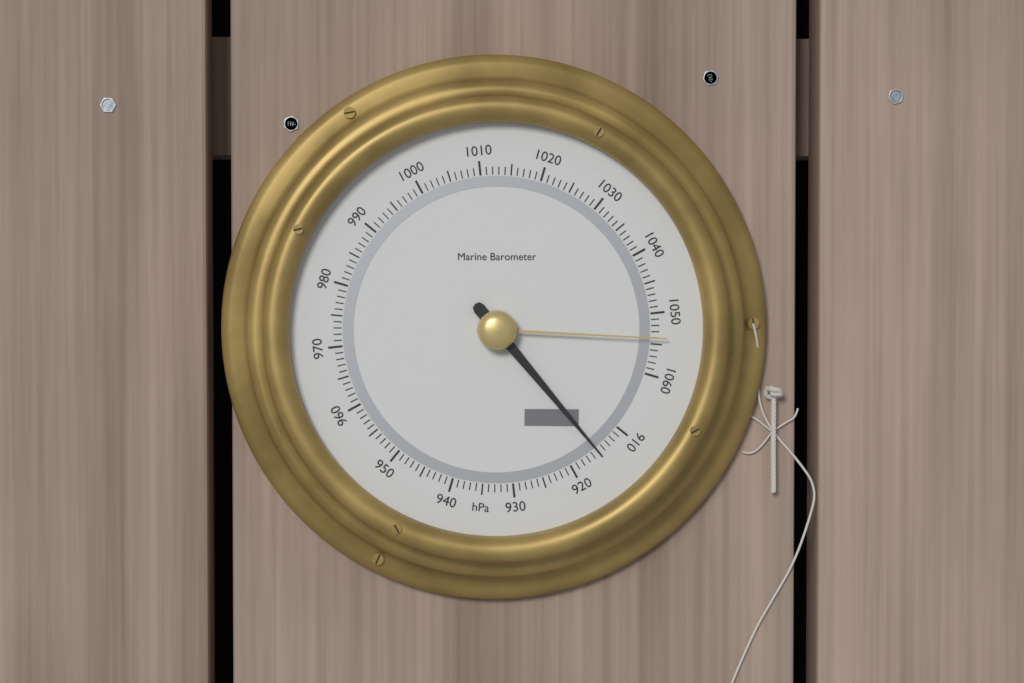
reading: 915 hPa
